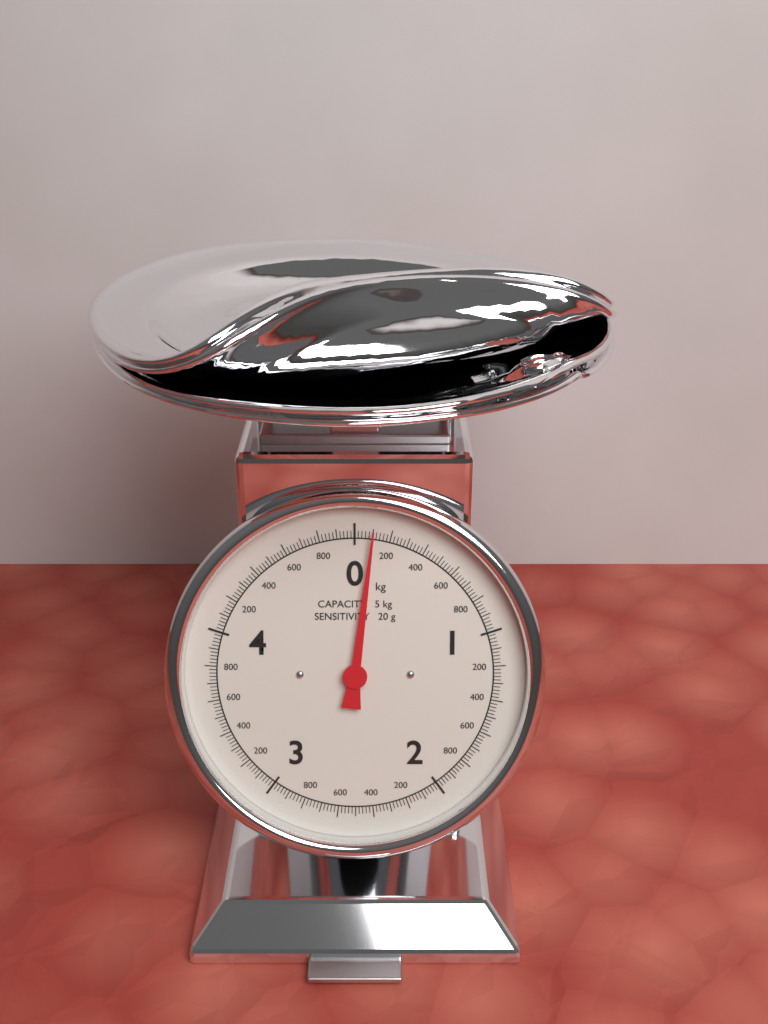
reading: 0.10 kg
